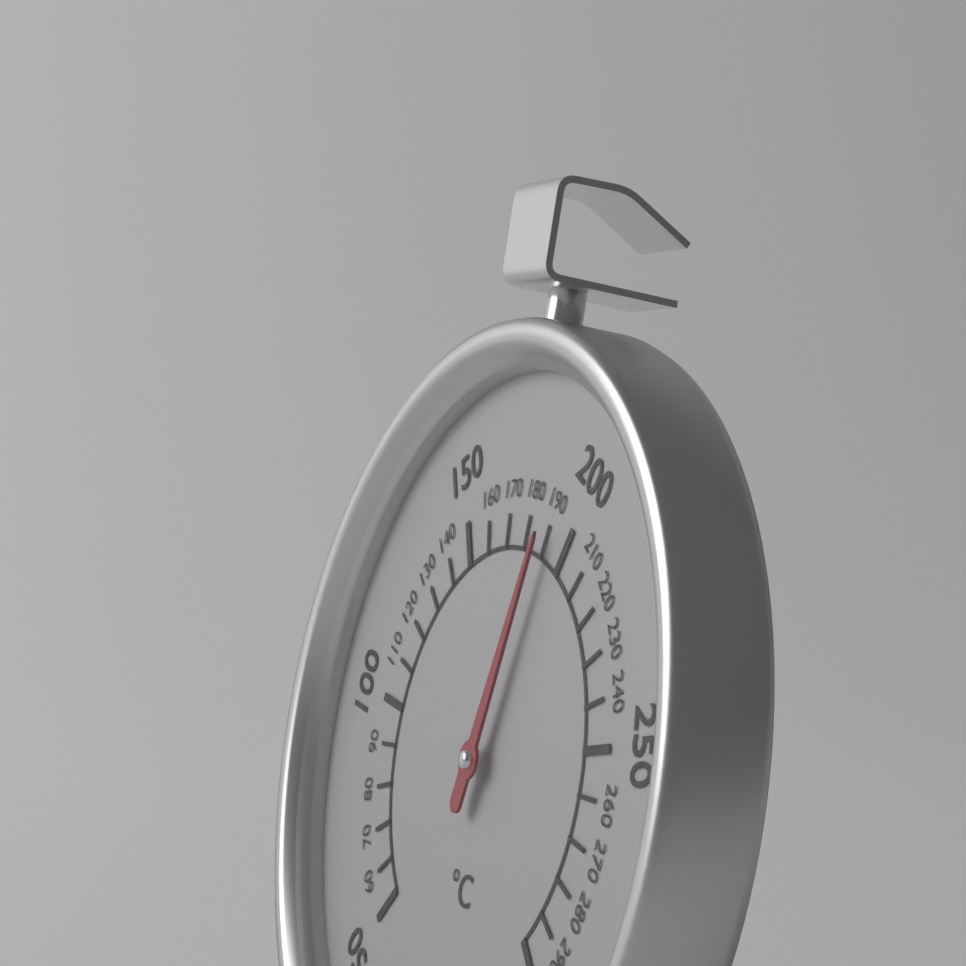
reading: 190 °C
